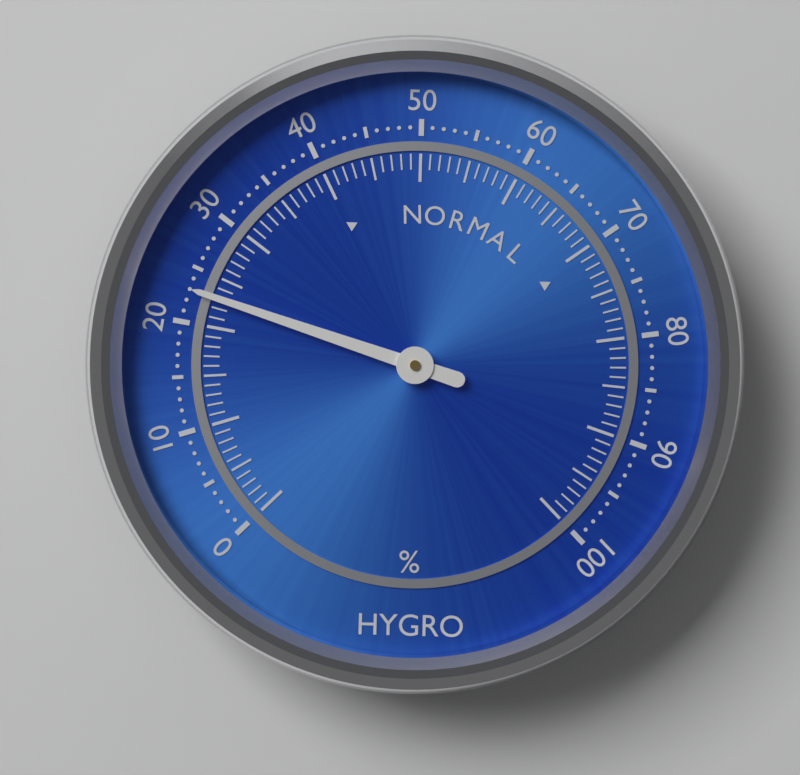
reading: 23 %
